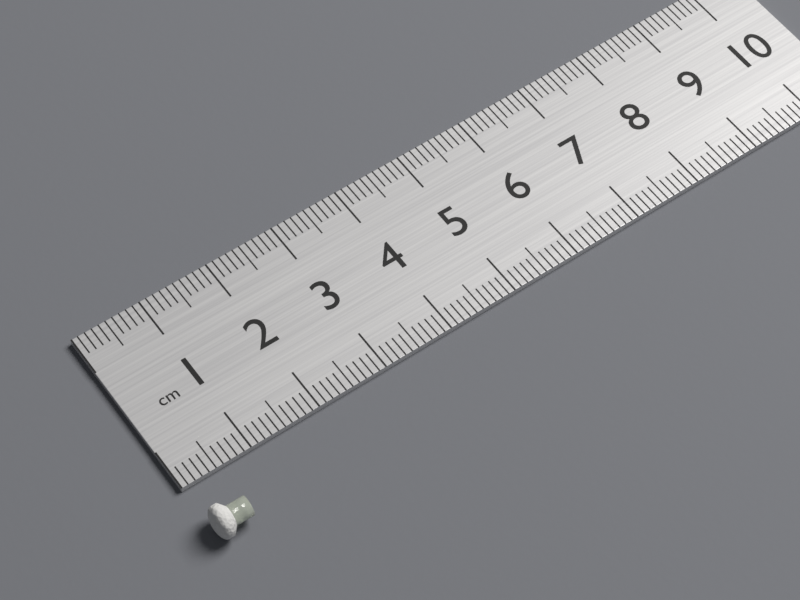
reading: 0.5 cm
